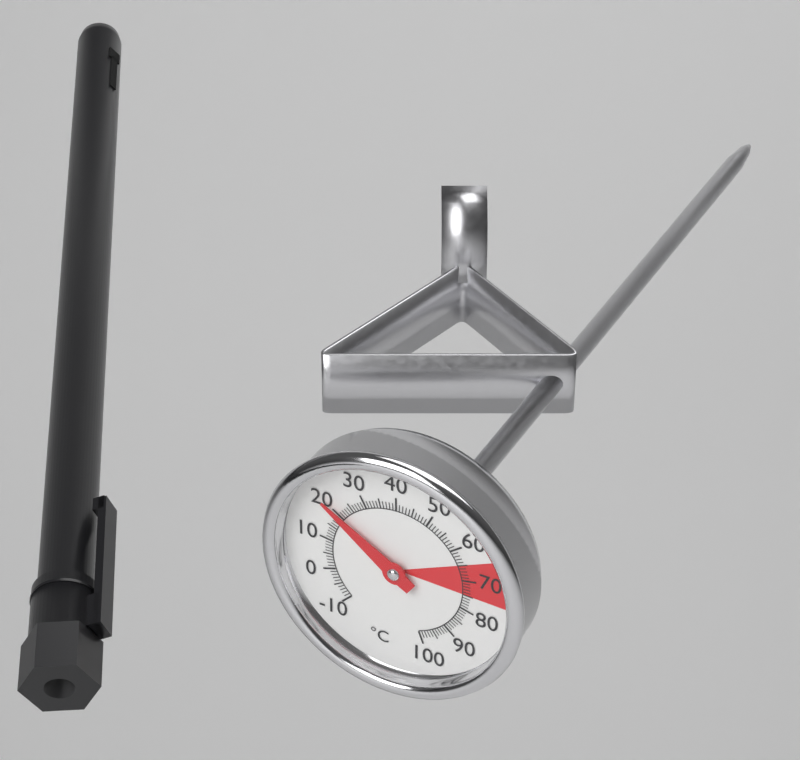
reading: 20 °C
